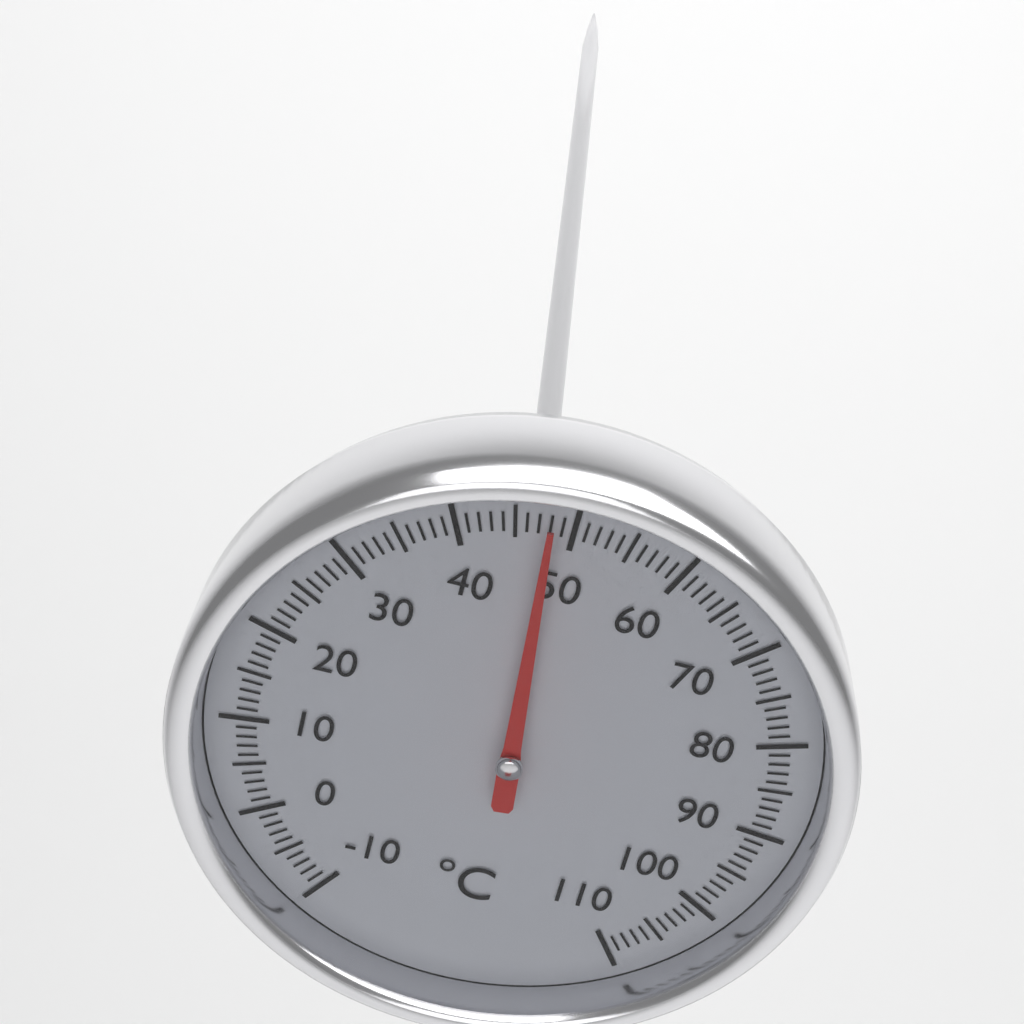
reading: 48 °C
